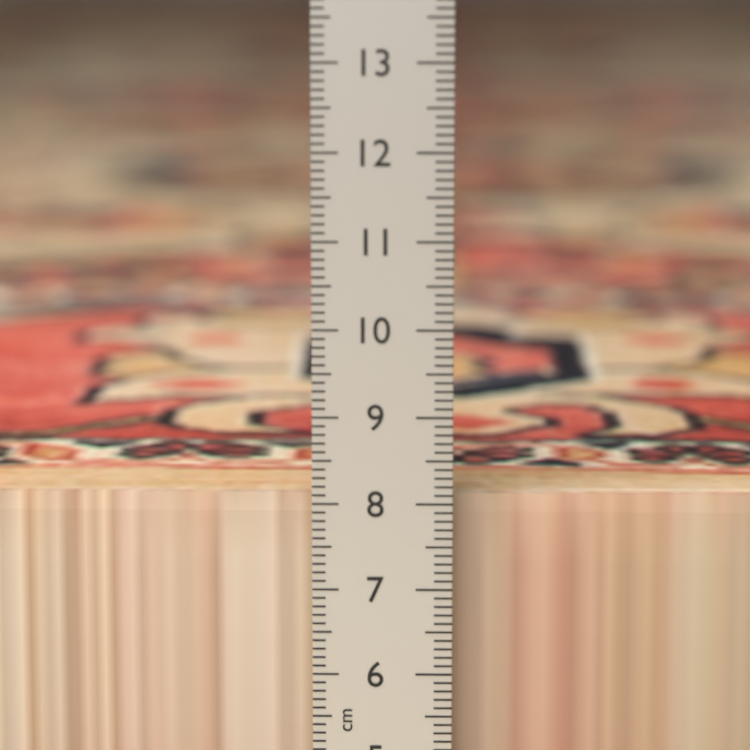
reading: 8.0 cm
